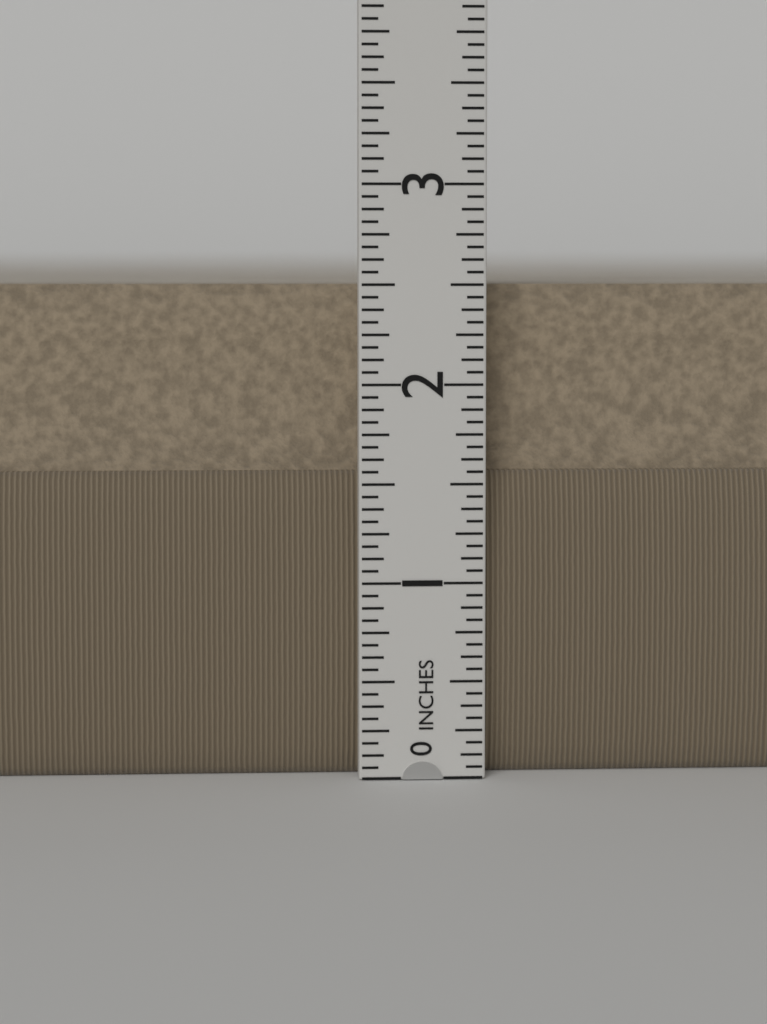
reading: 2.5000 in
